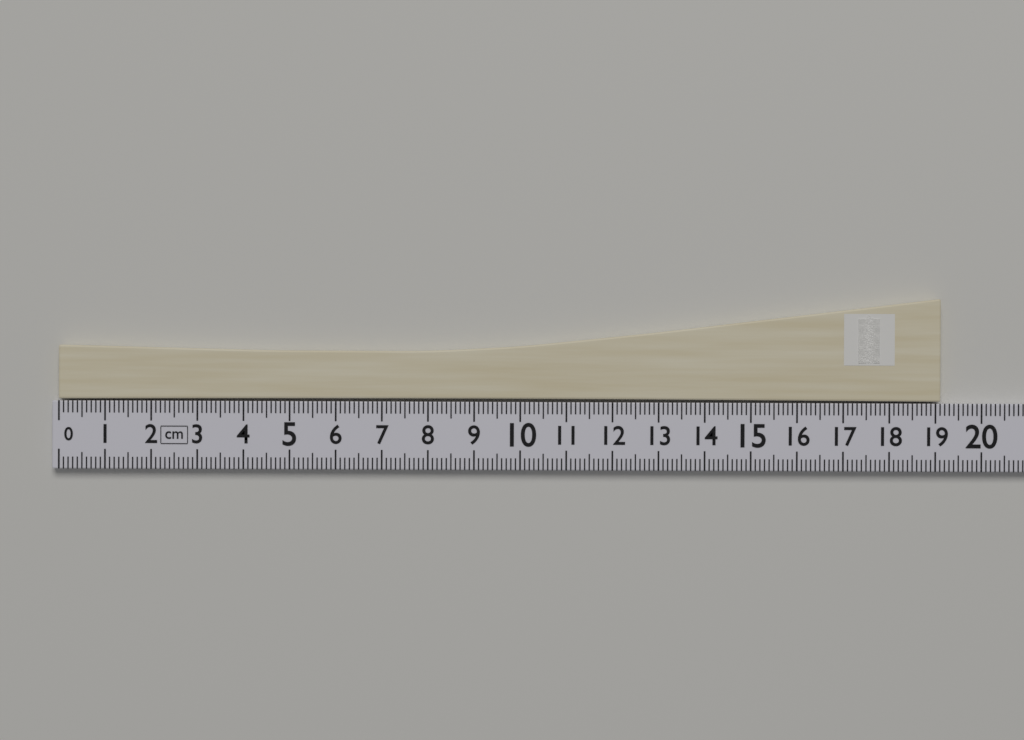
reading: 19.1 cm
